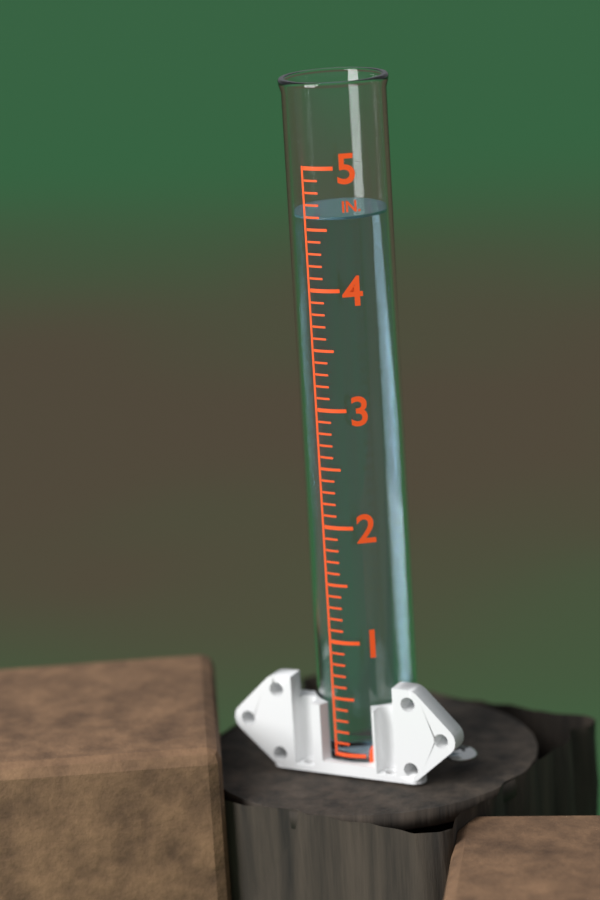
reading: 4.6 in
